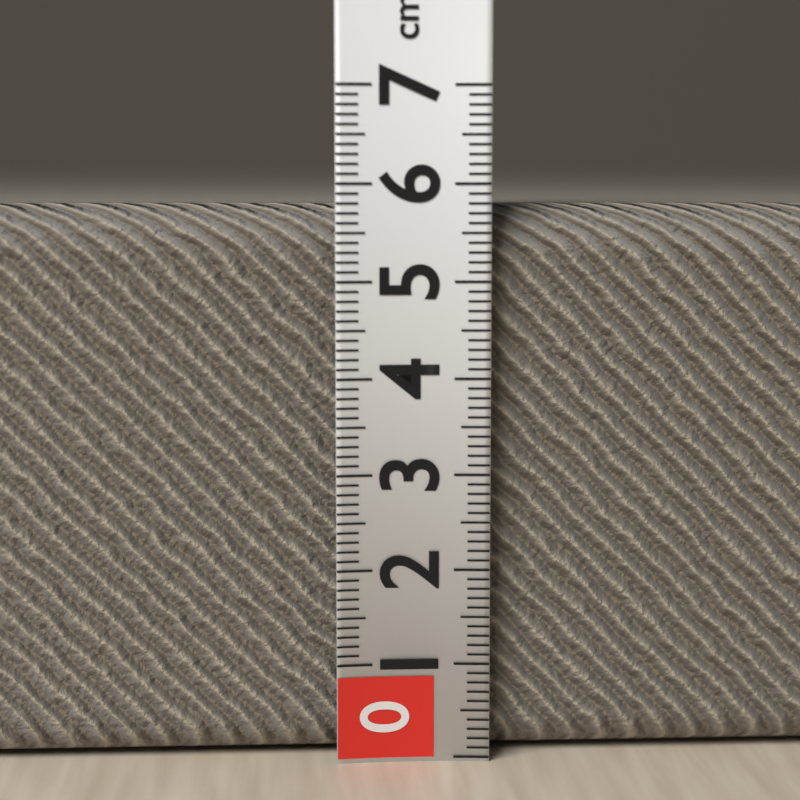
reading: 5.8 cm
